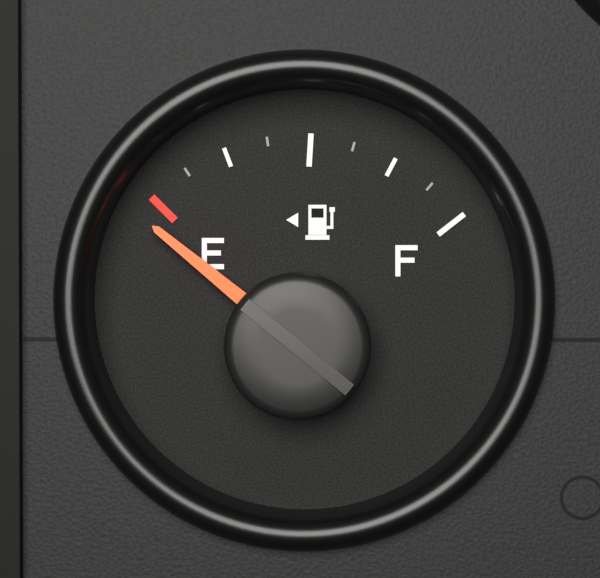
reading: -0.060 (no unit)
